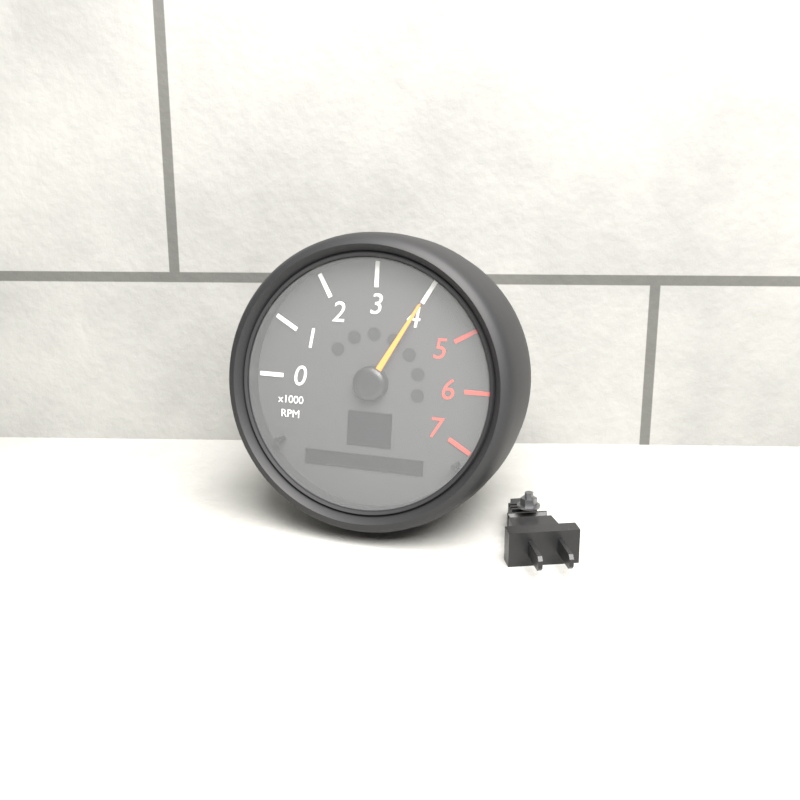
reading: 4000 RPM
